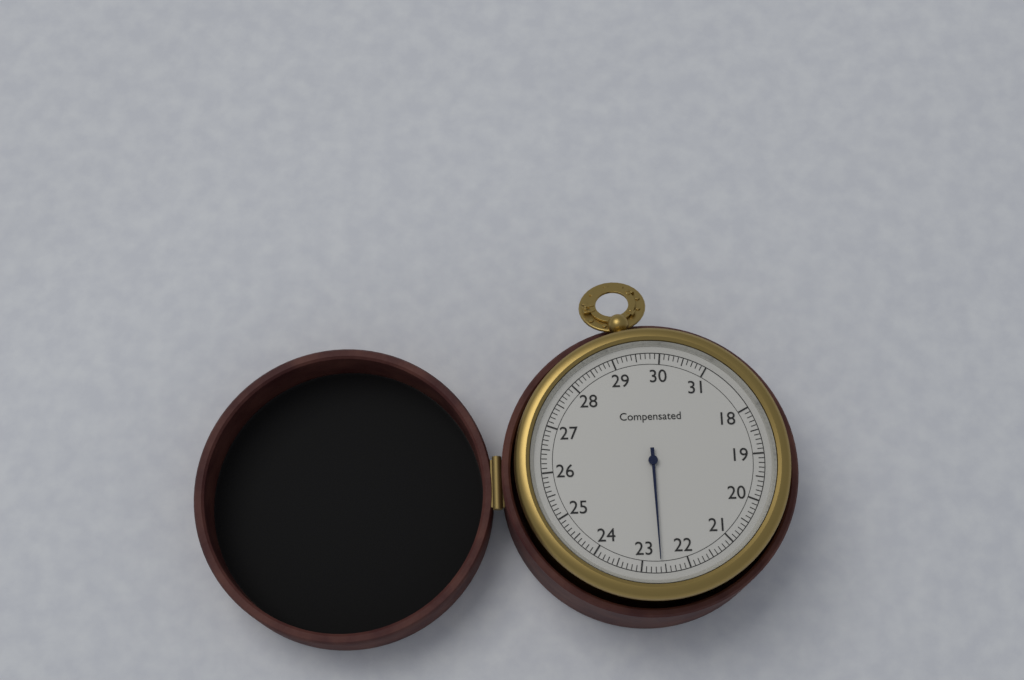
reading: 22.6 (no unit)
